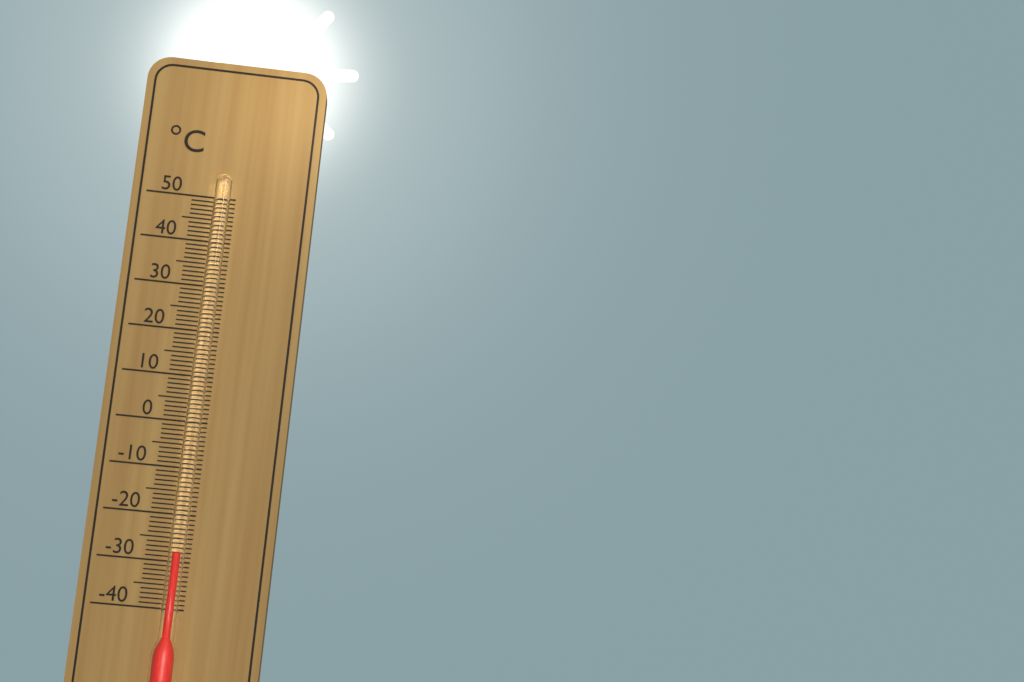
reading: -28 °C
